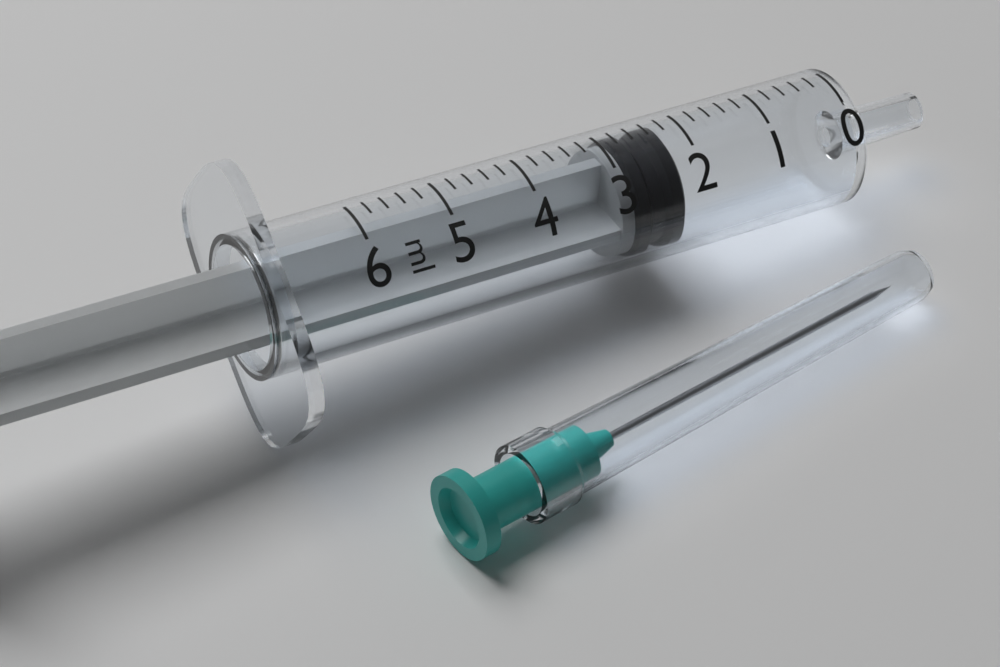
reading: 2.2 ml
